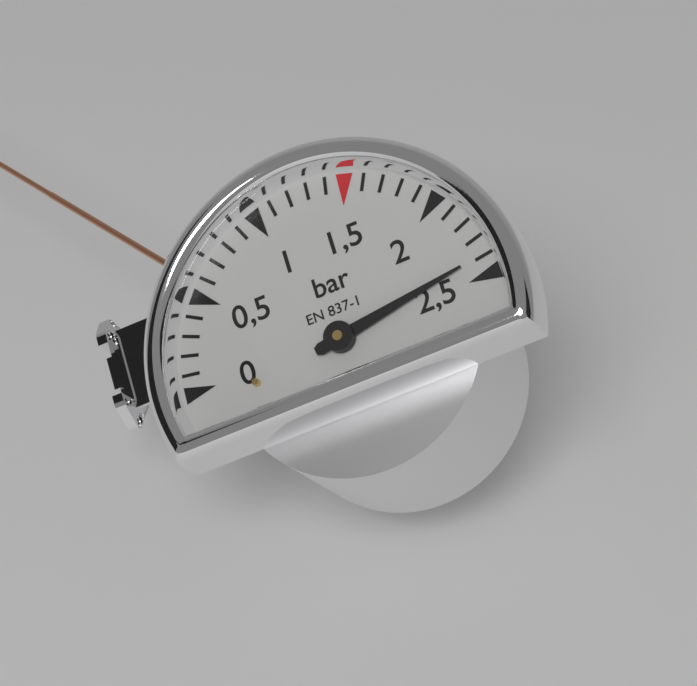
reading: 2.4 bar
